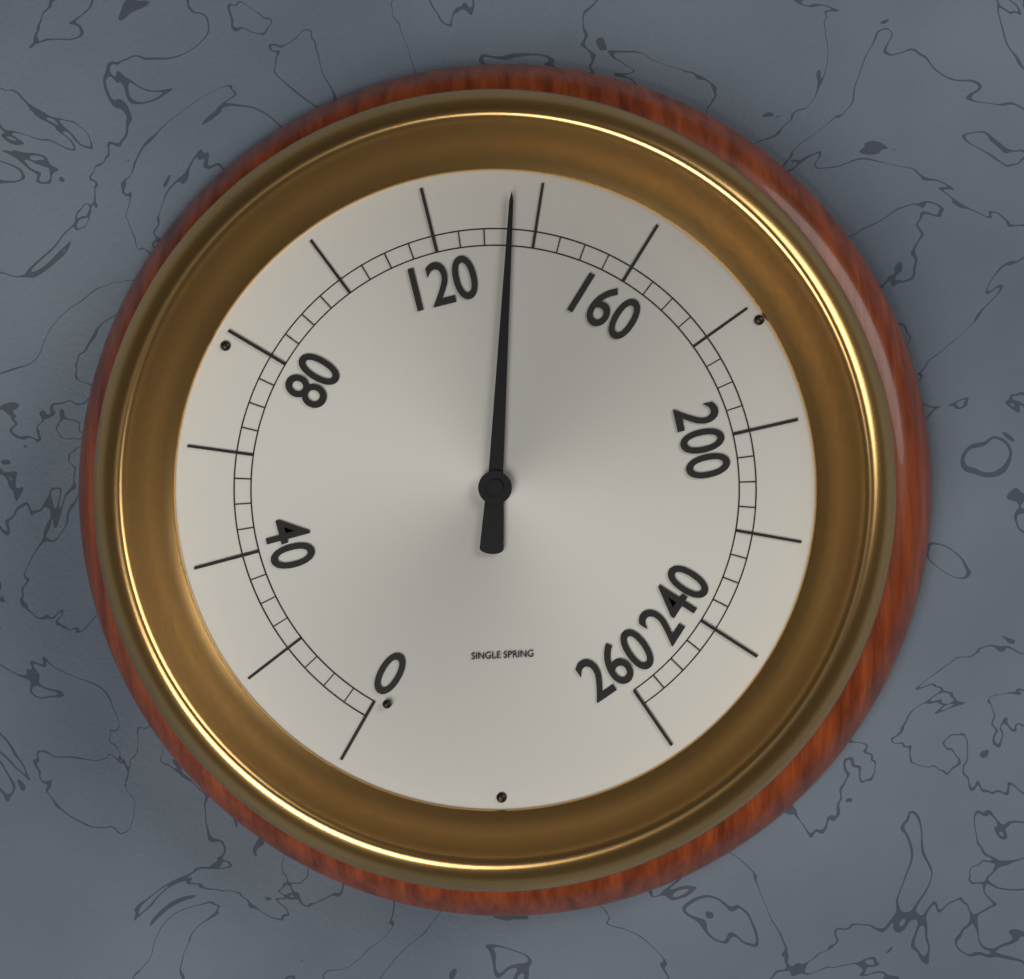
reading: 135 (no unit)
